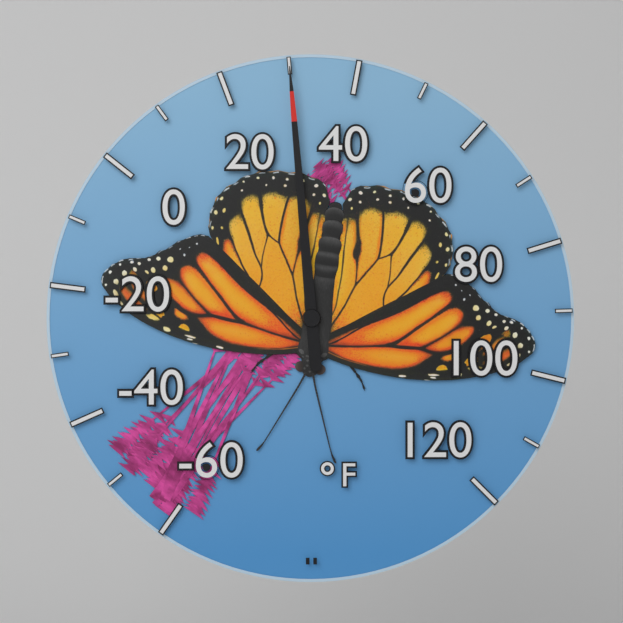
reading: 30 °F
